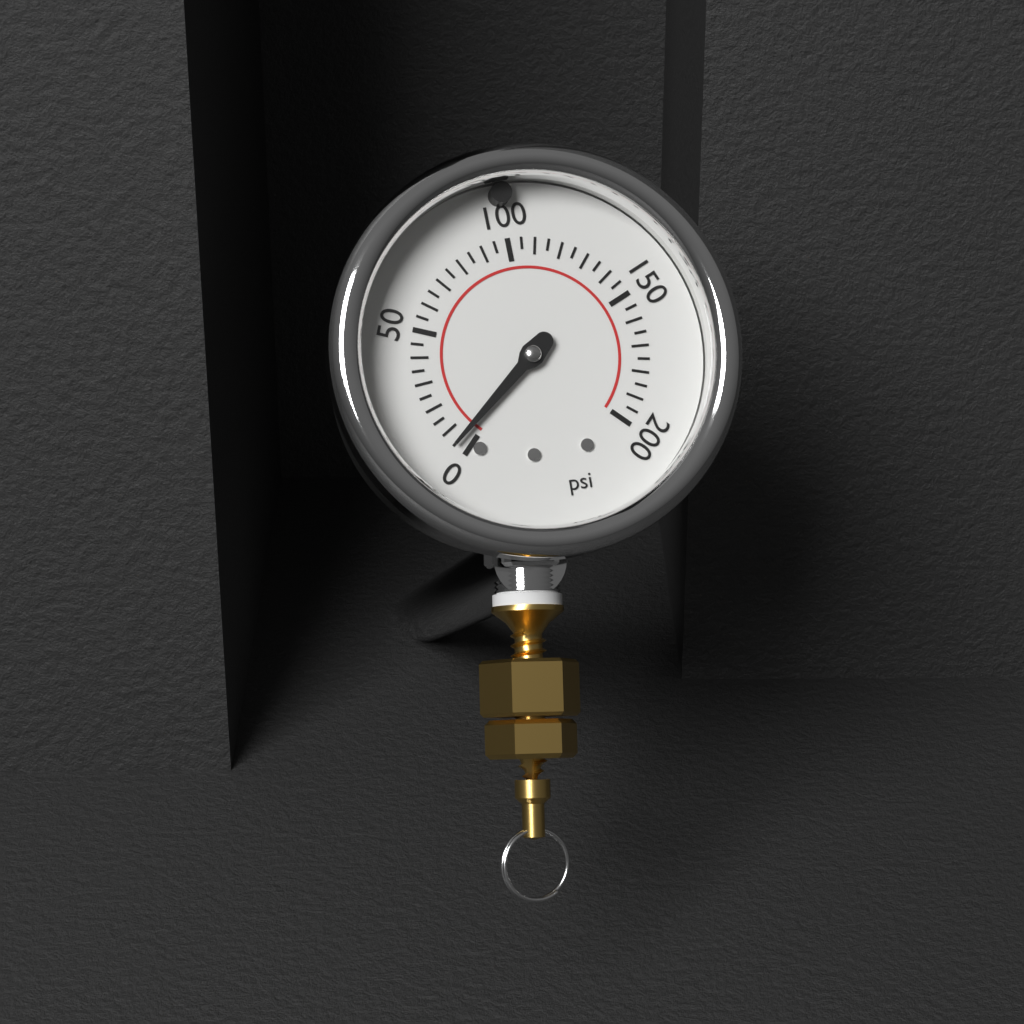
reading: 5 psi
